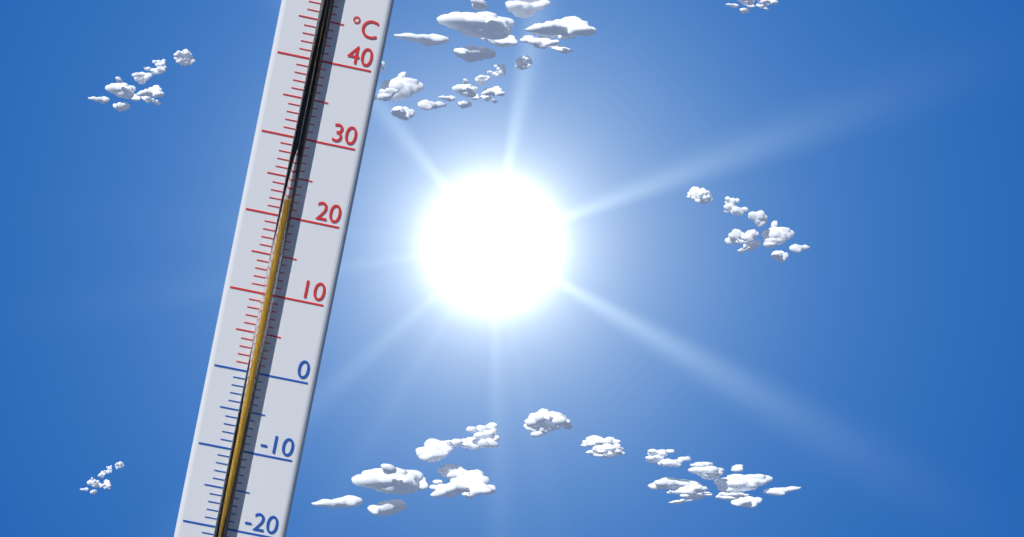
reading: 22 °C
